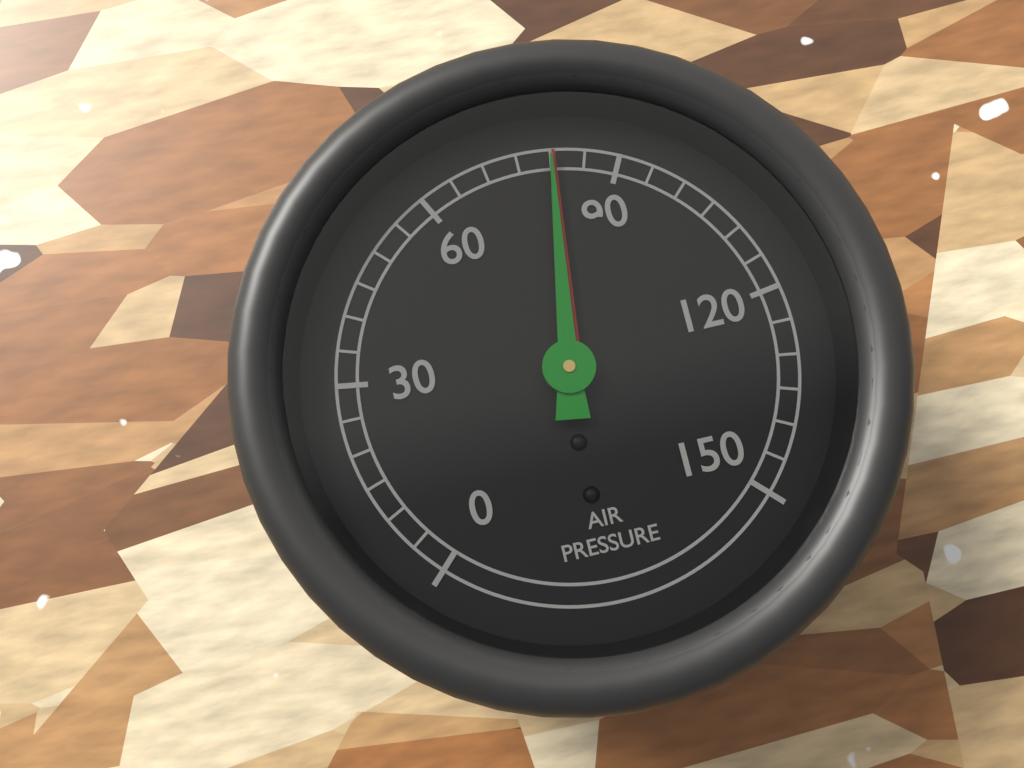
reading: 80 (no unit)
